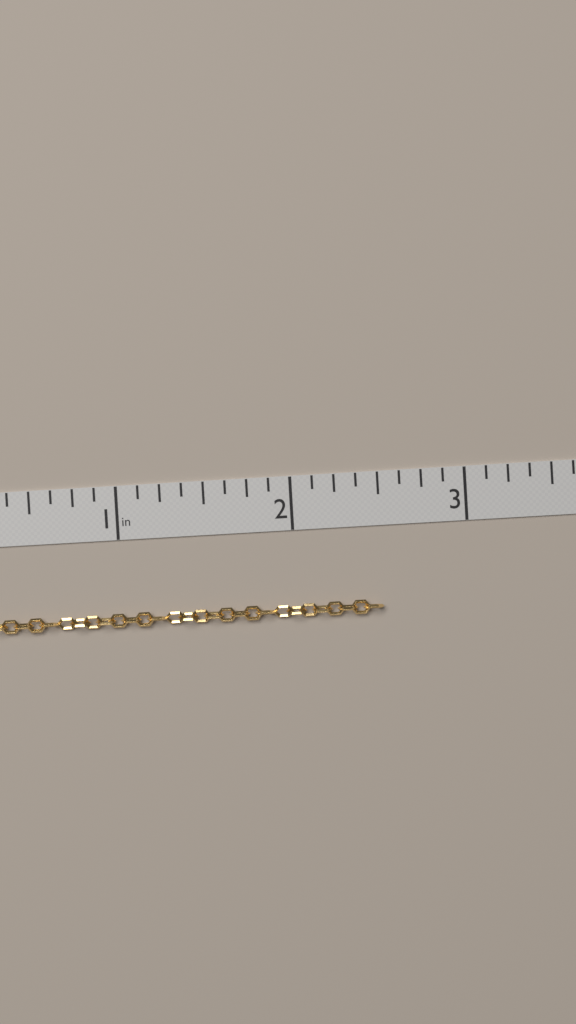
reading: 2.500 in
